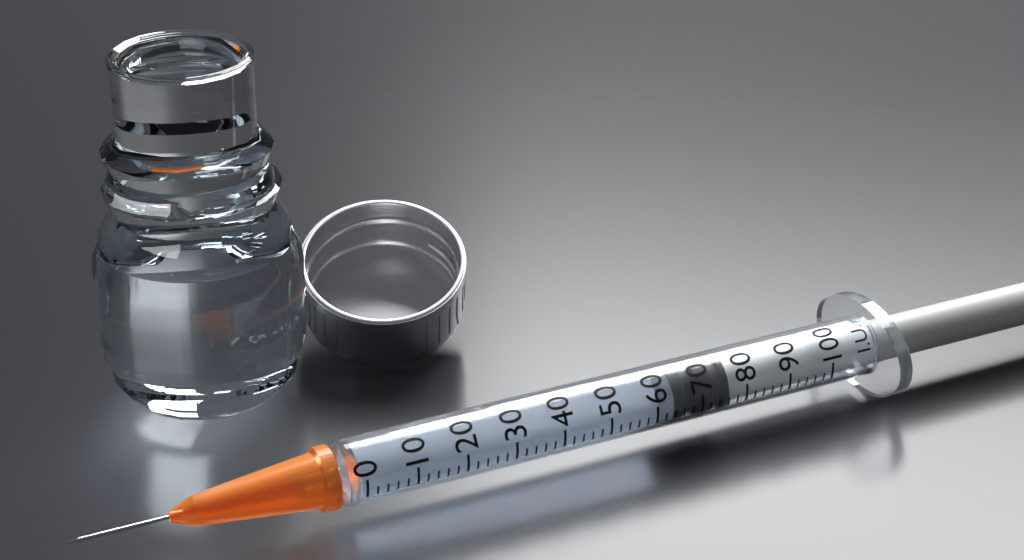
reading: 64 I.U.
